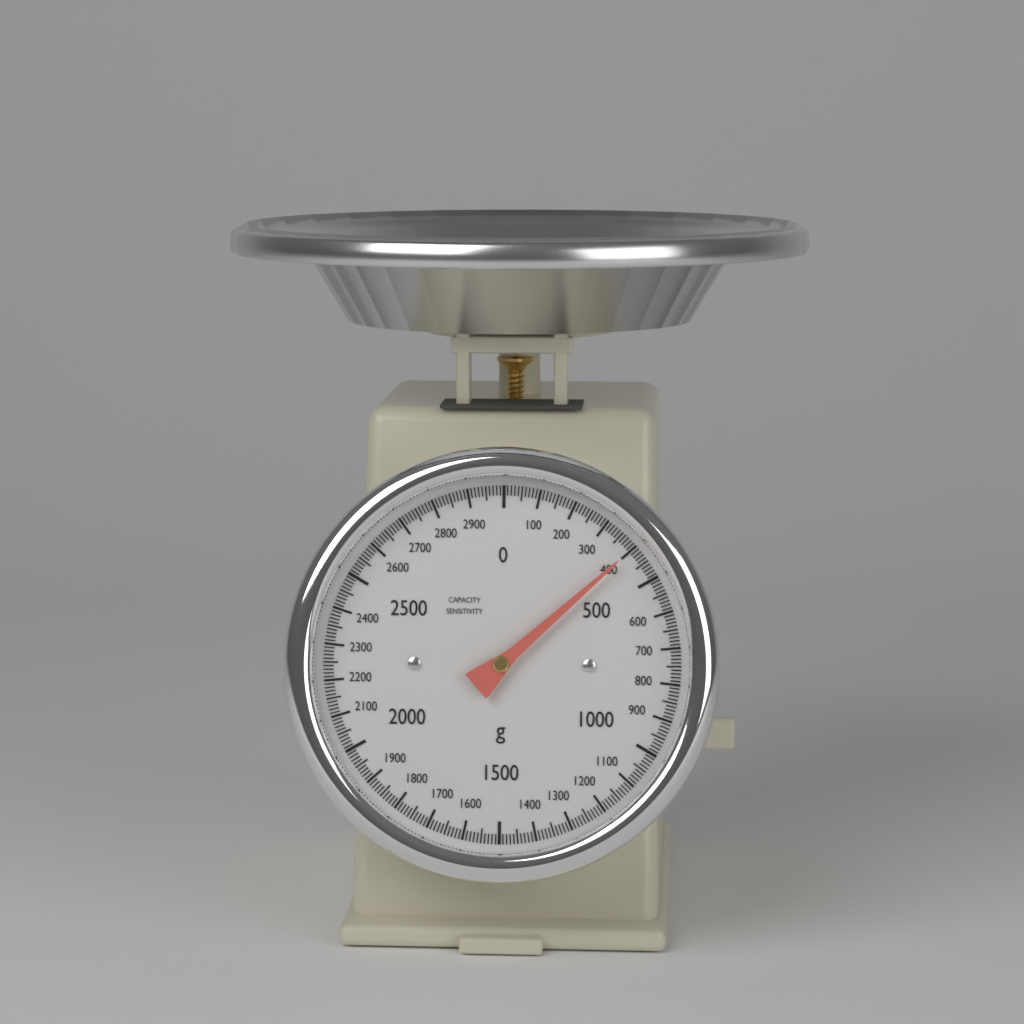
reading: 400 g
